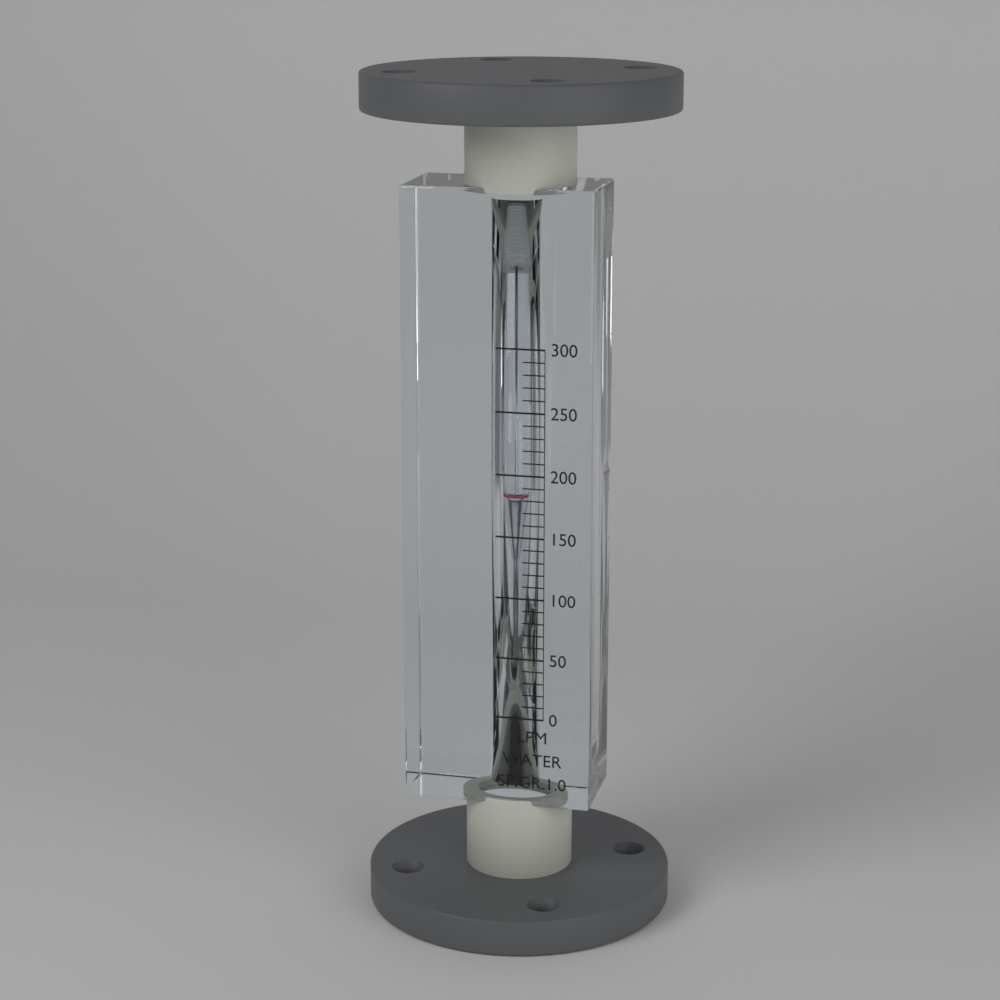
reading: 180 LPM
